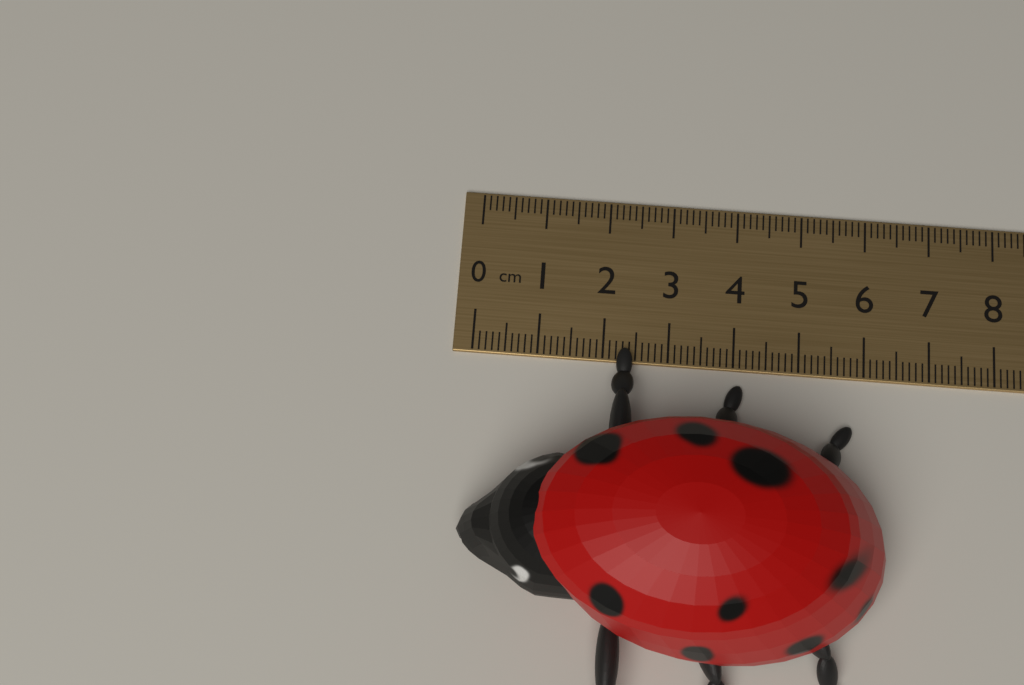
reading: 6.2 cm
